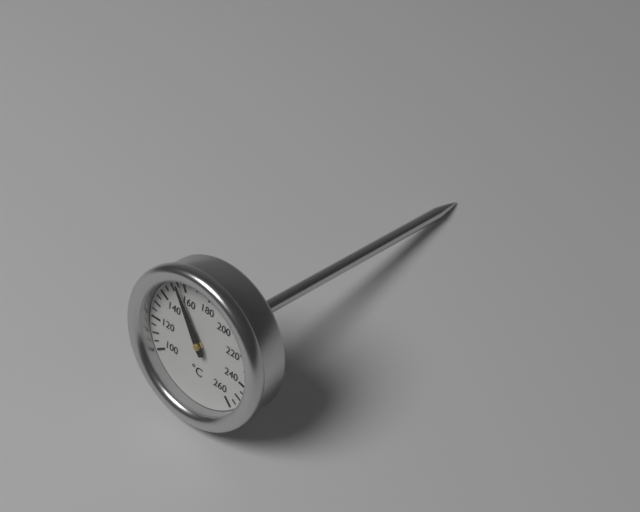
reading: 155 °C
